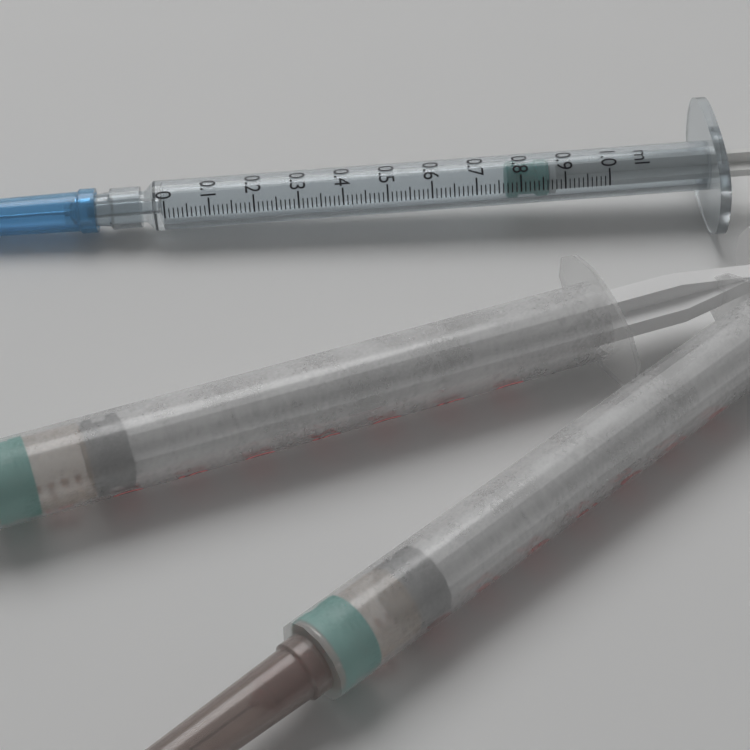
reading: 0.77 ml
